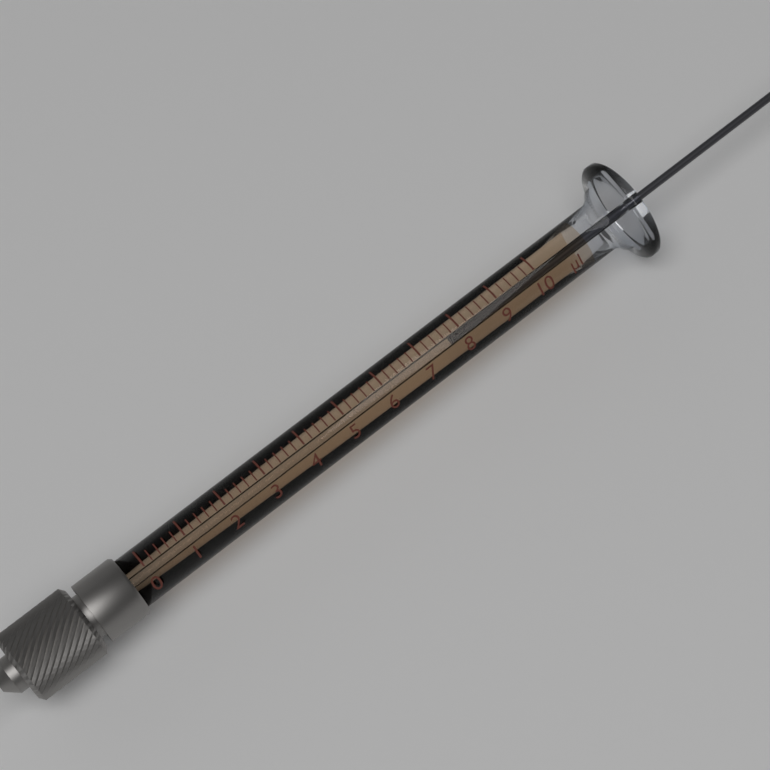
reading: 7.8 µl
